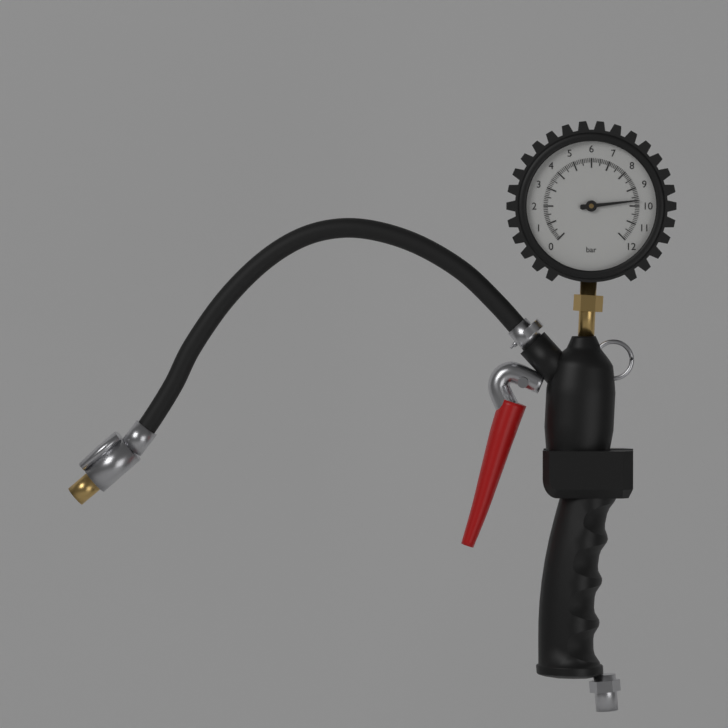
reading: 9.7 bar
